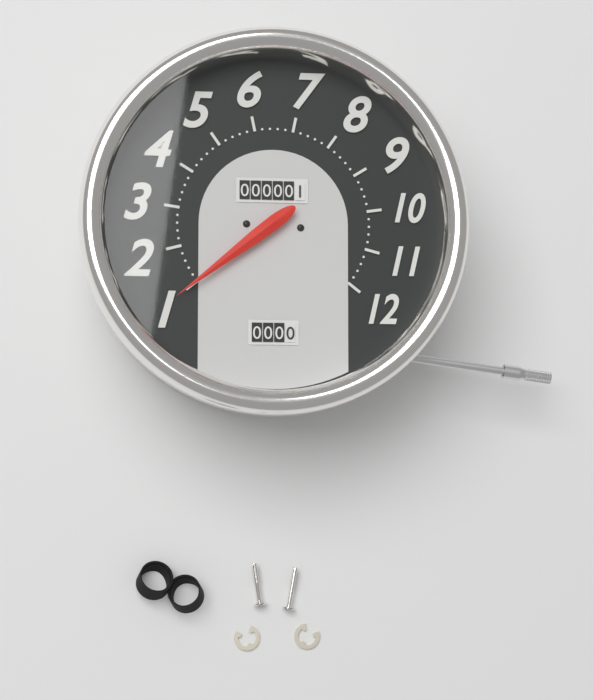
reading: 1.0 (no unit)
